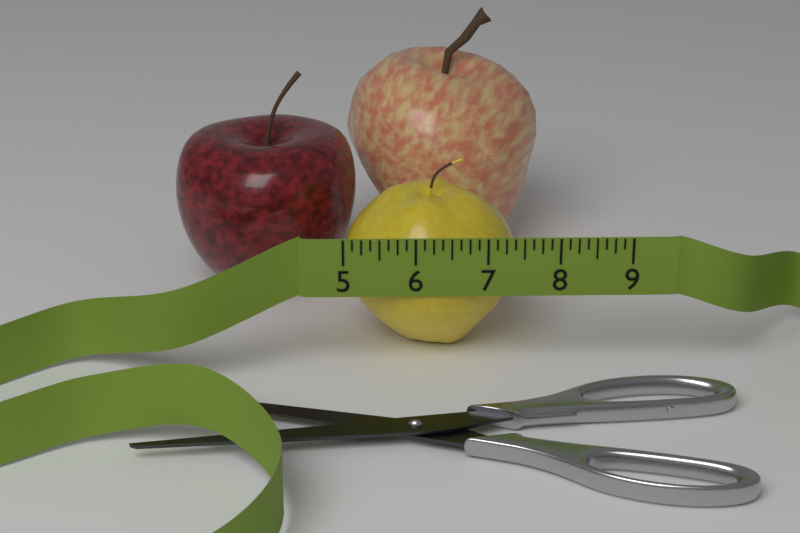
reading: 7.500 (no unit)
